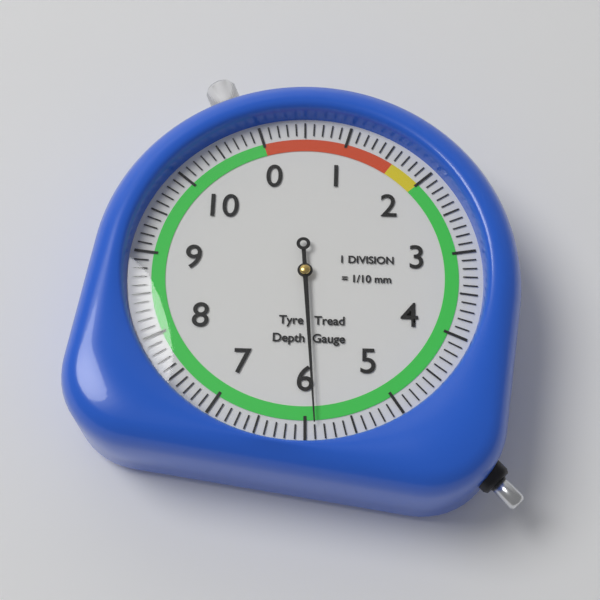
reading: 5.9 mm
